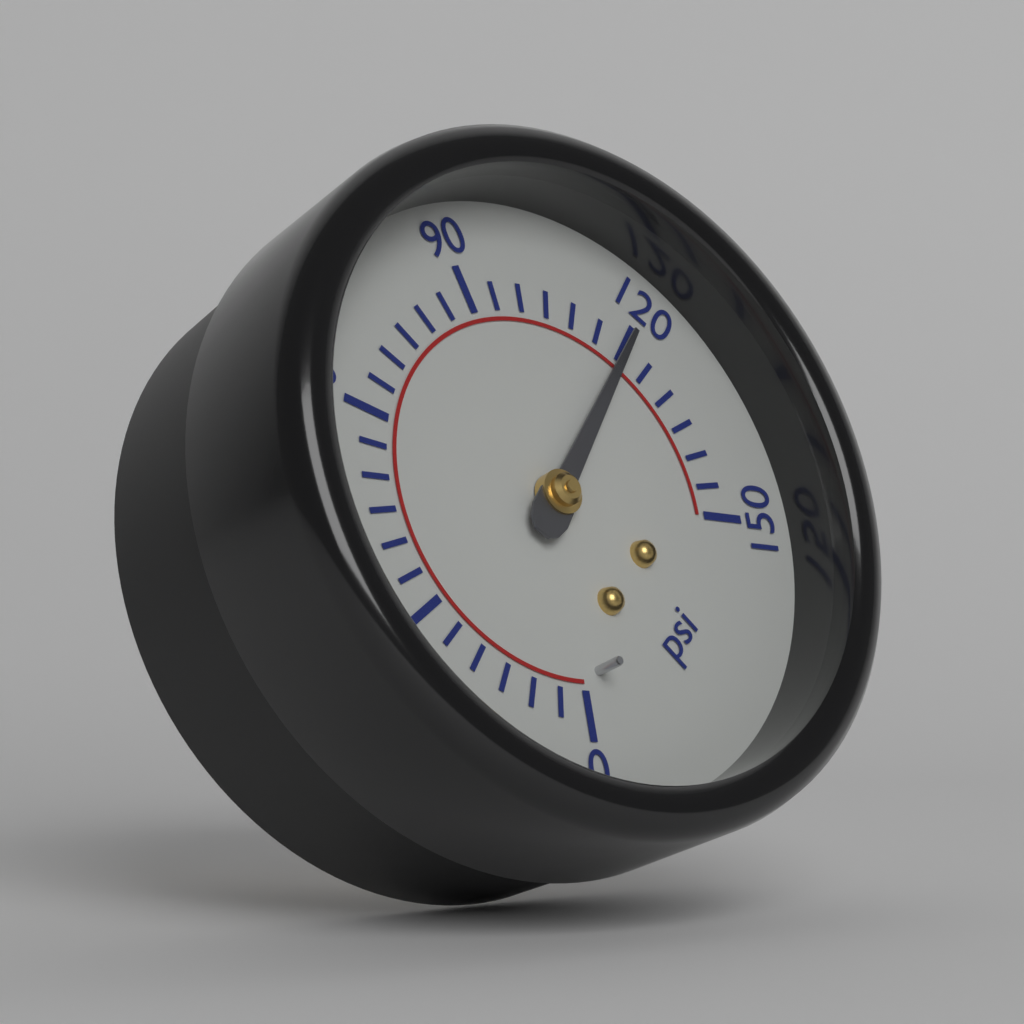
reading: 120 psi
